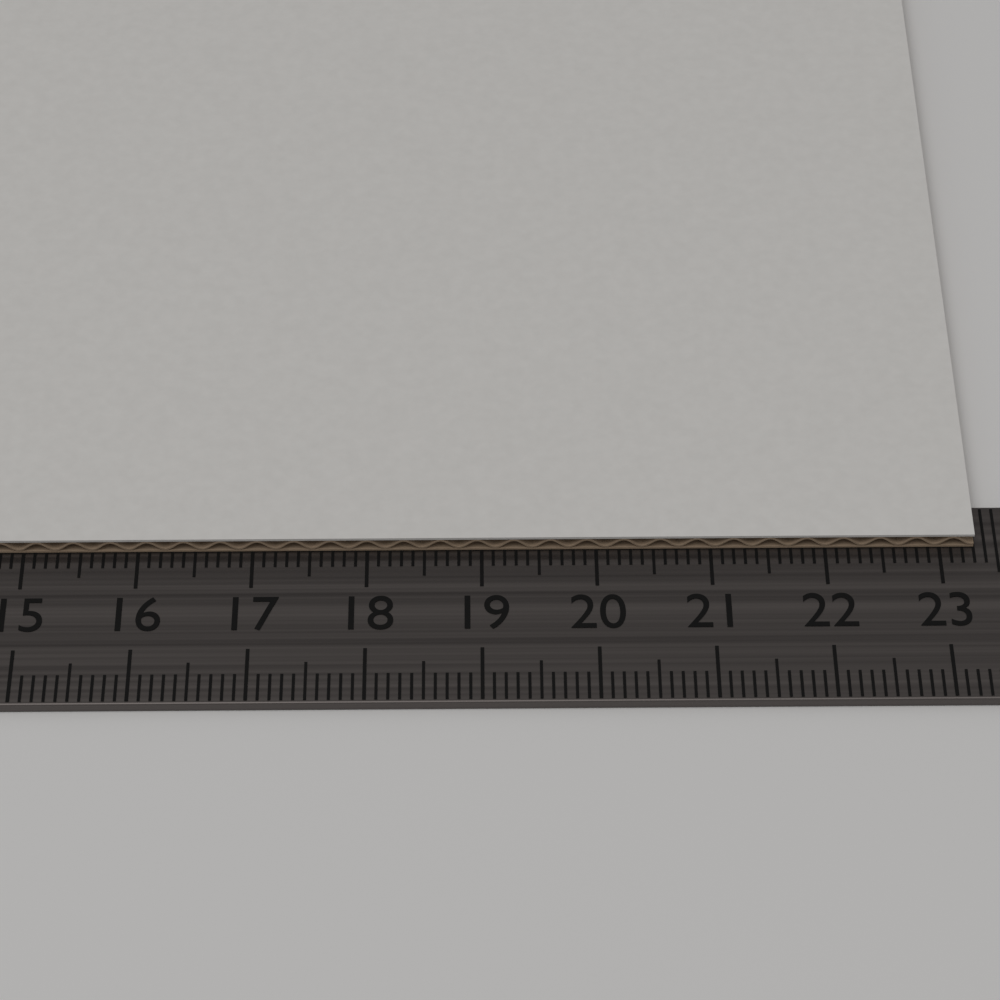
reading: 23.3 cm
